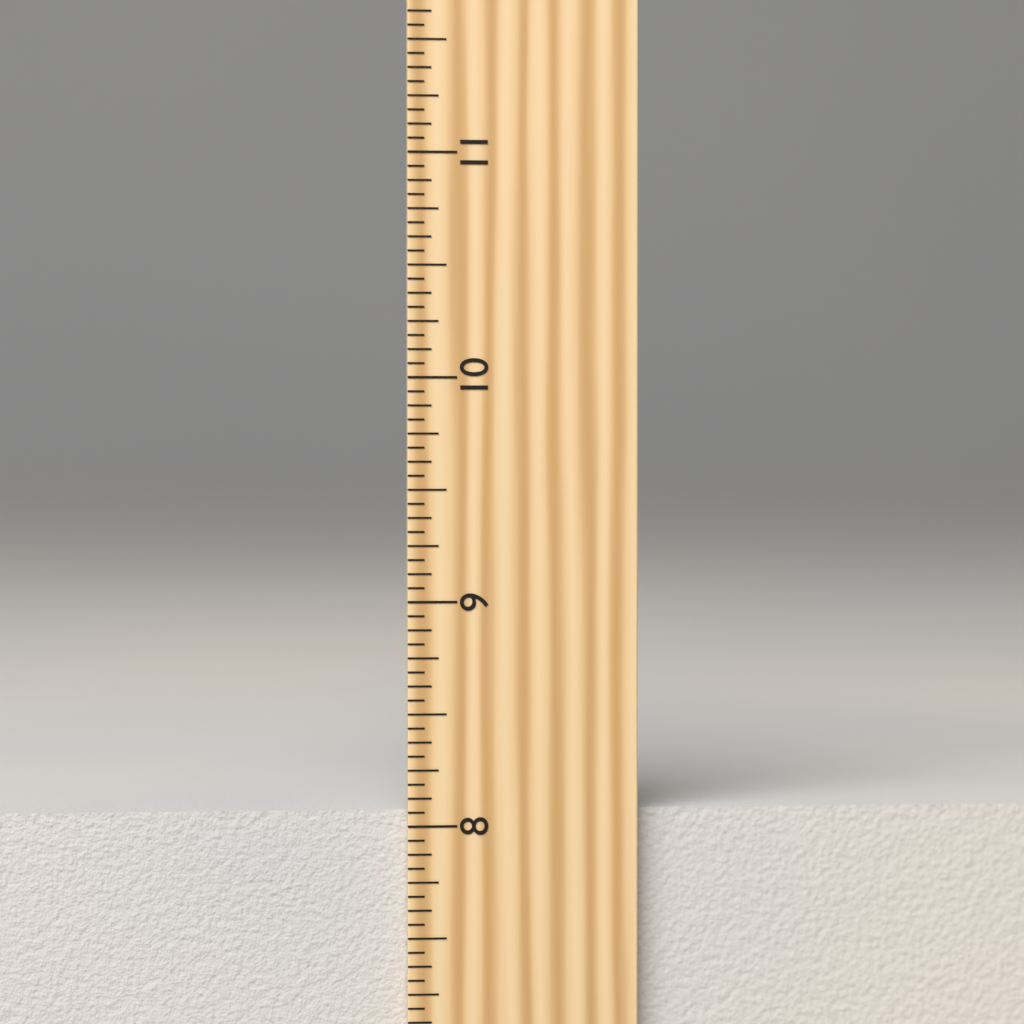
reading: 8.0625 inch
